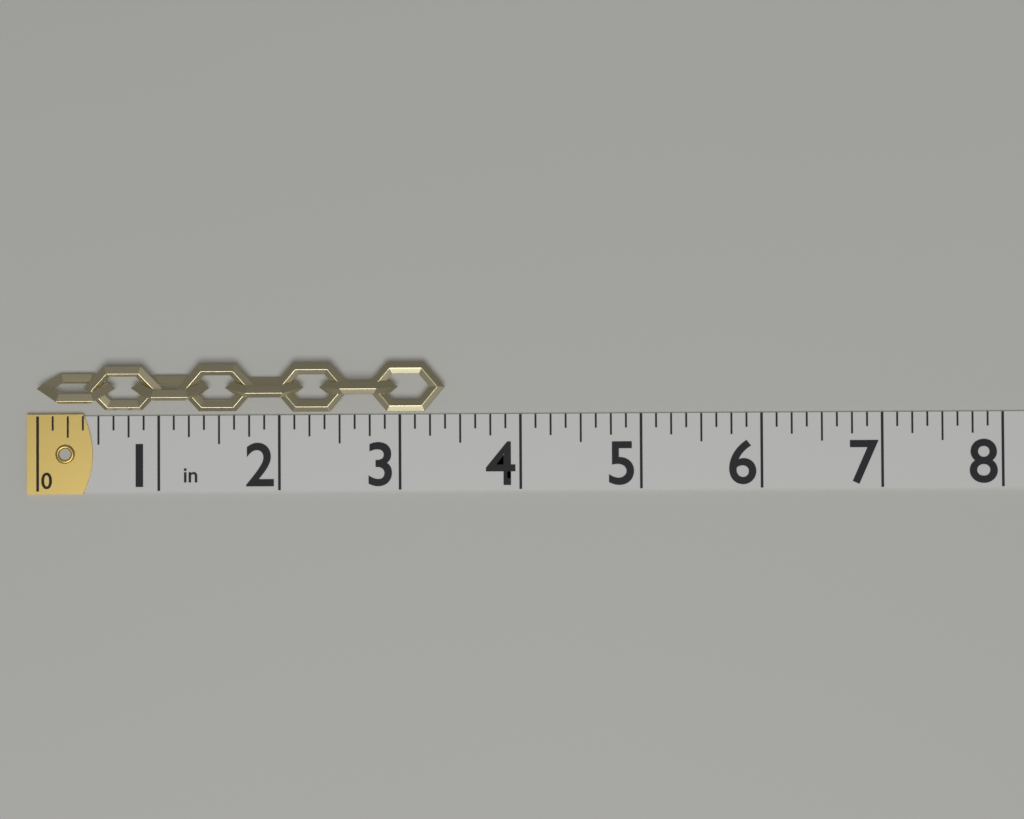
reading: 3.375 in
